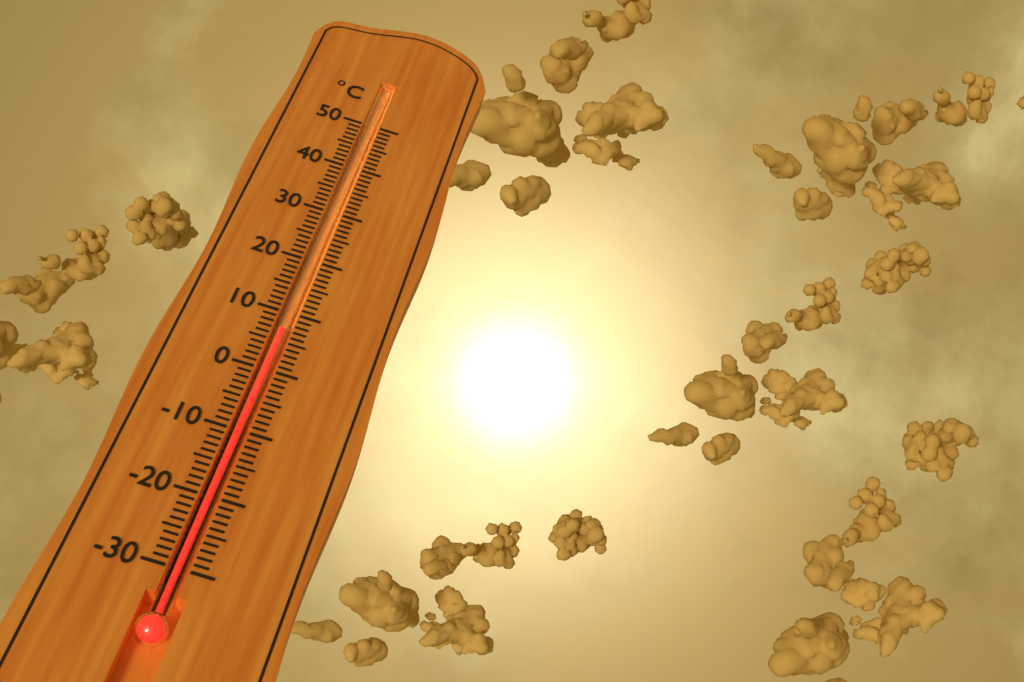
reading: 7 °C
